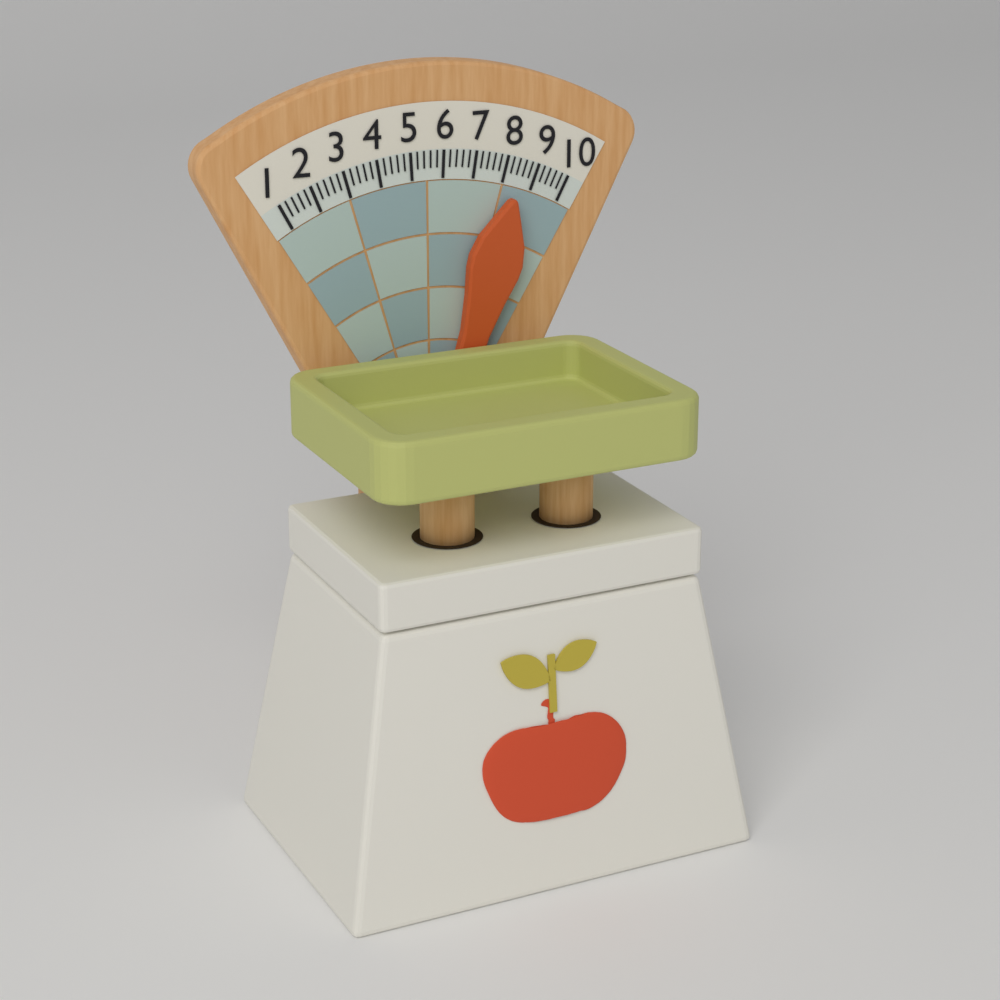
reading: 8.4 (no unit)
